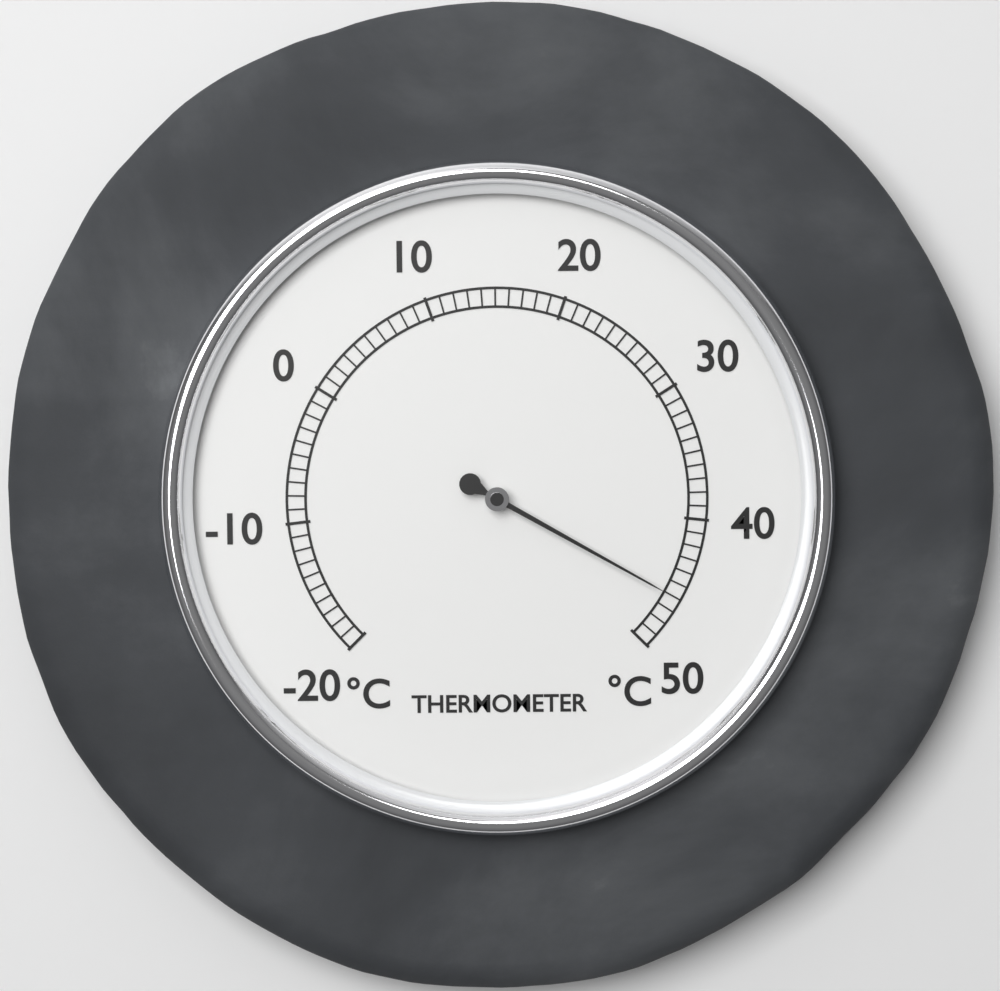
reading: 46 °C
